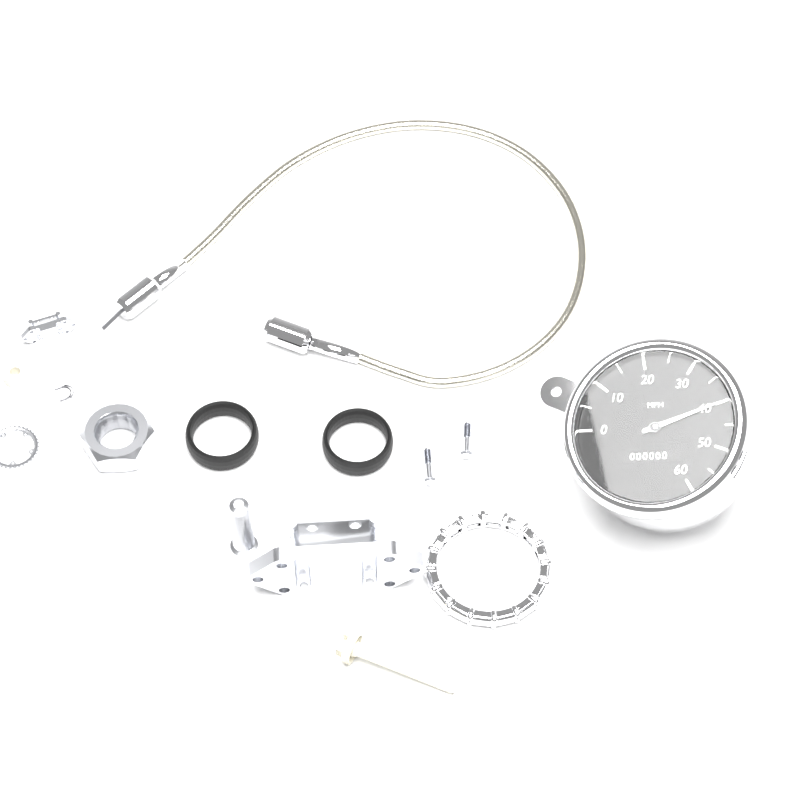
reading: 40 mph
